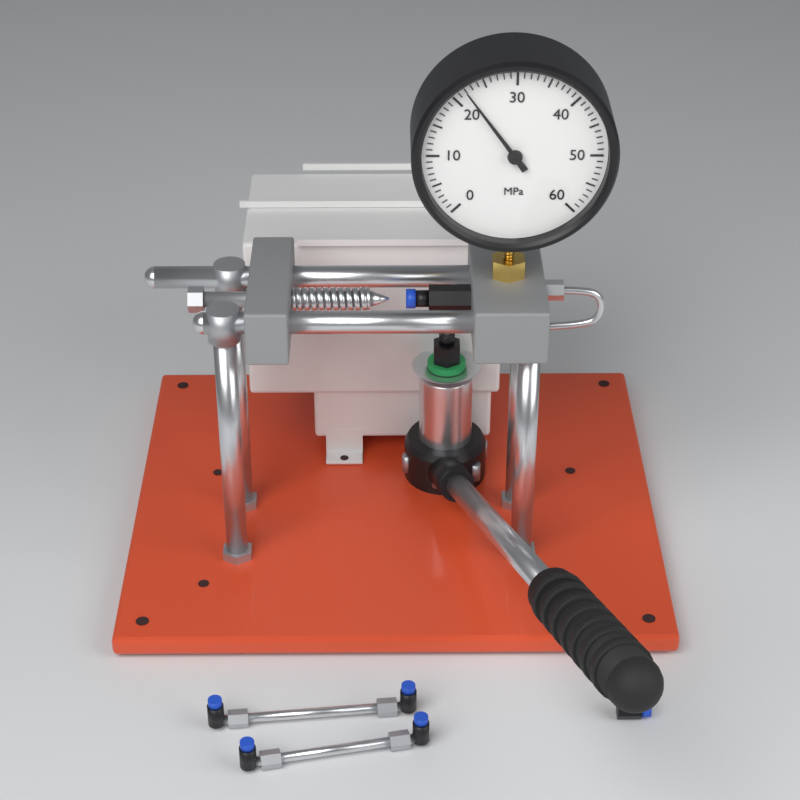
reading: 22 MPa
